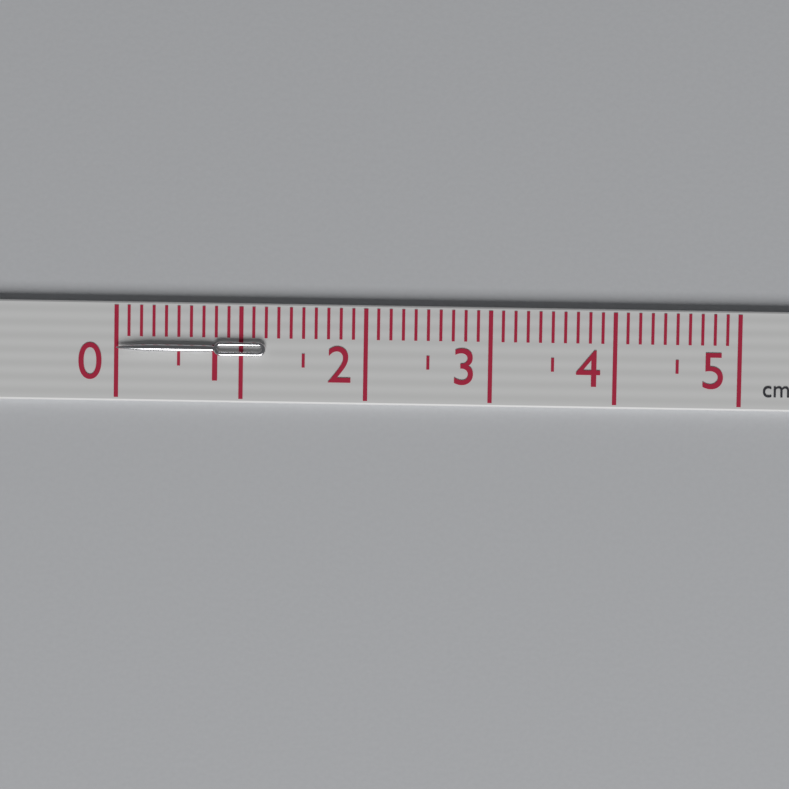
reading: 1.2 cm
